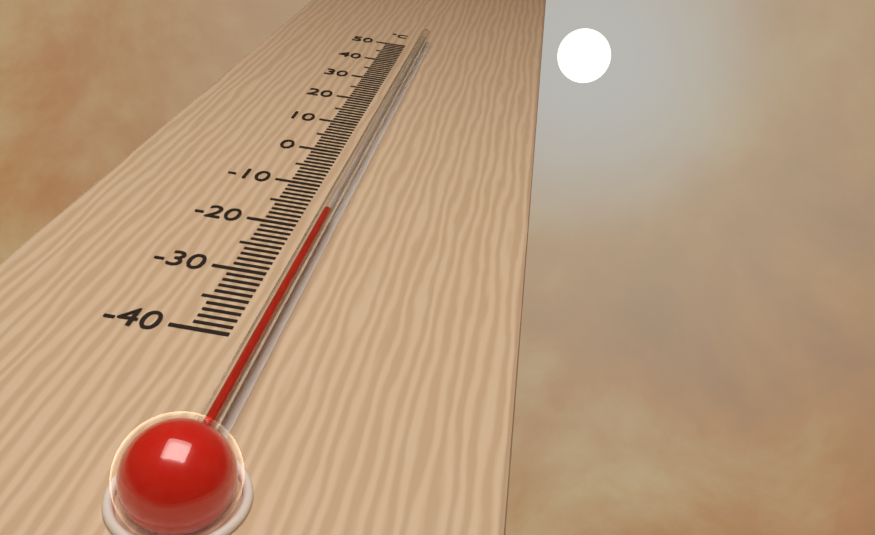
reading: -19 °C
